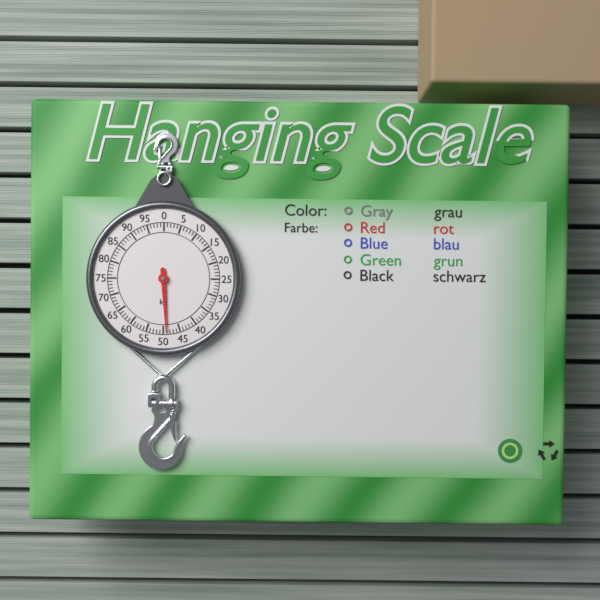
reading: 49 kg
